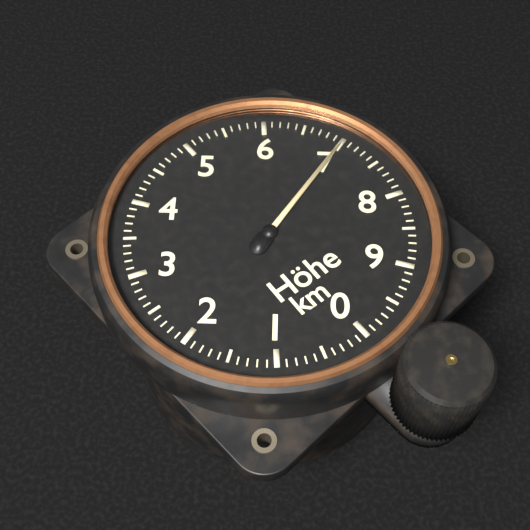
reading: 7.0 km
